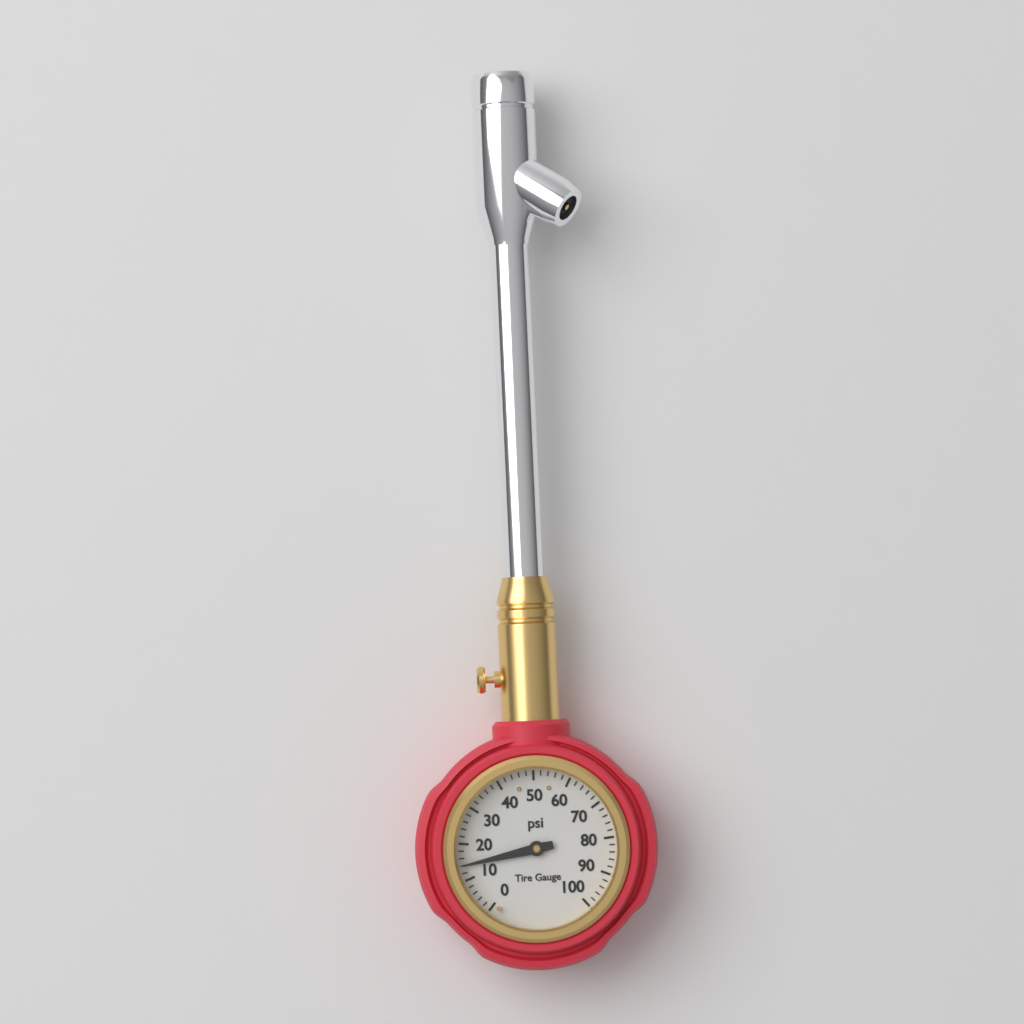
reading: 14 psi
